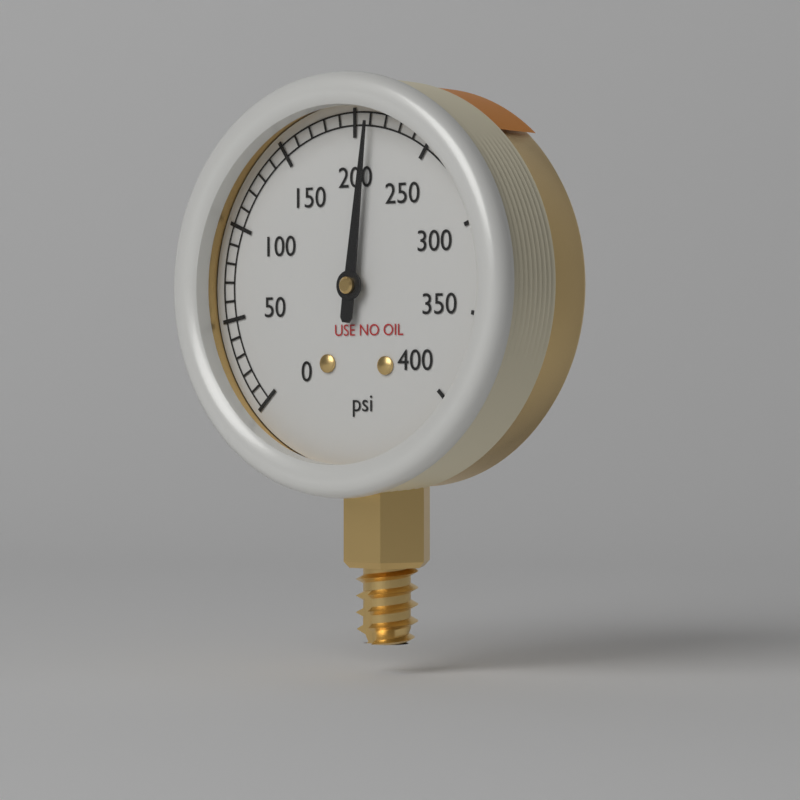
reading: 210 psi
